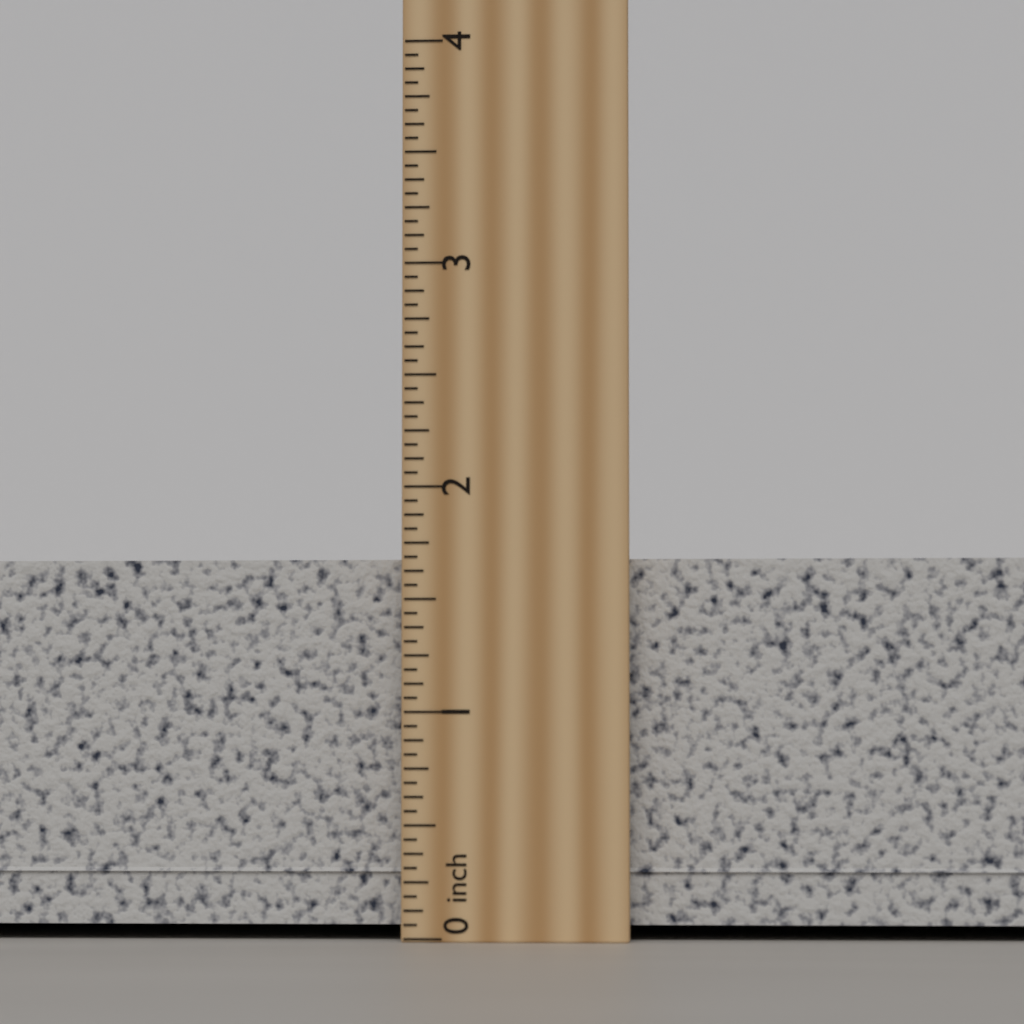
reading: 1.8125 inch
